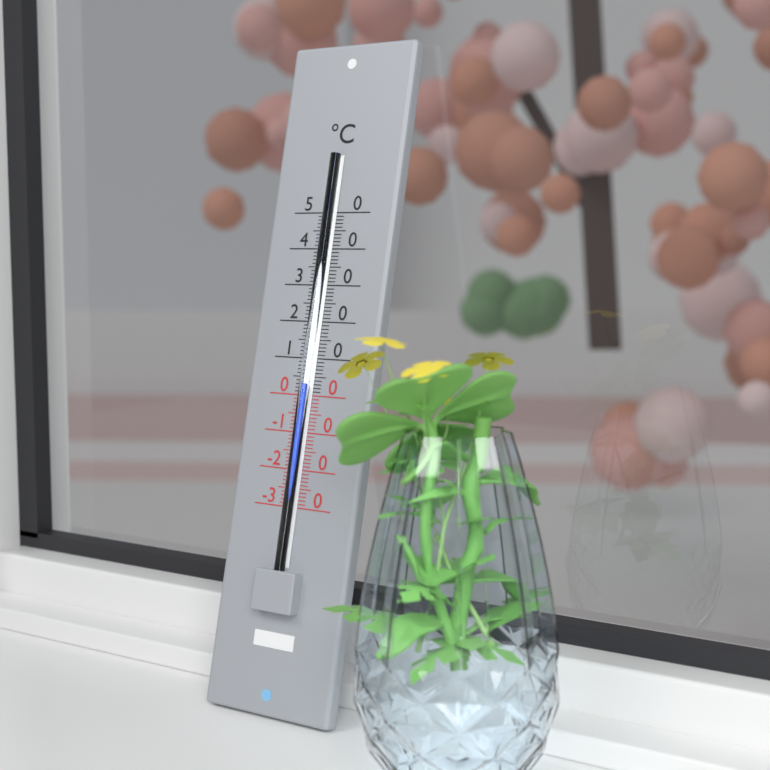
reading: 3 °C
